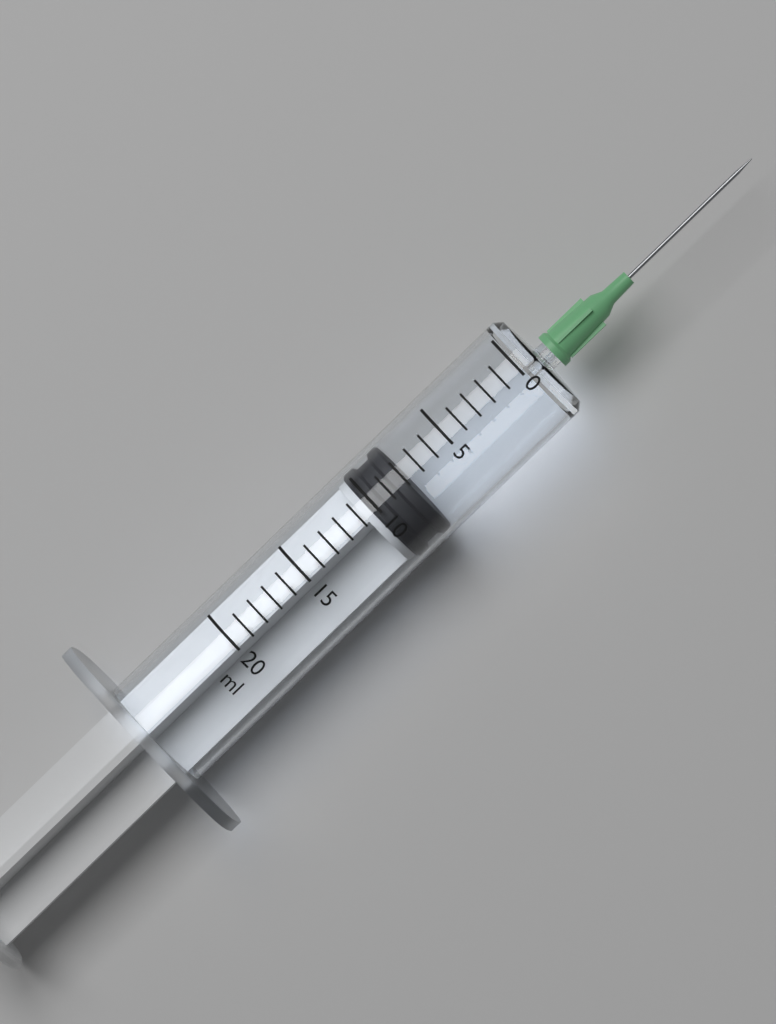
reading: 8 ml
